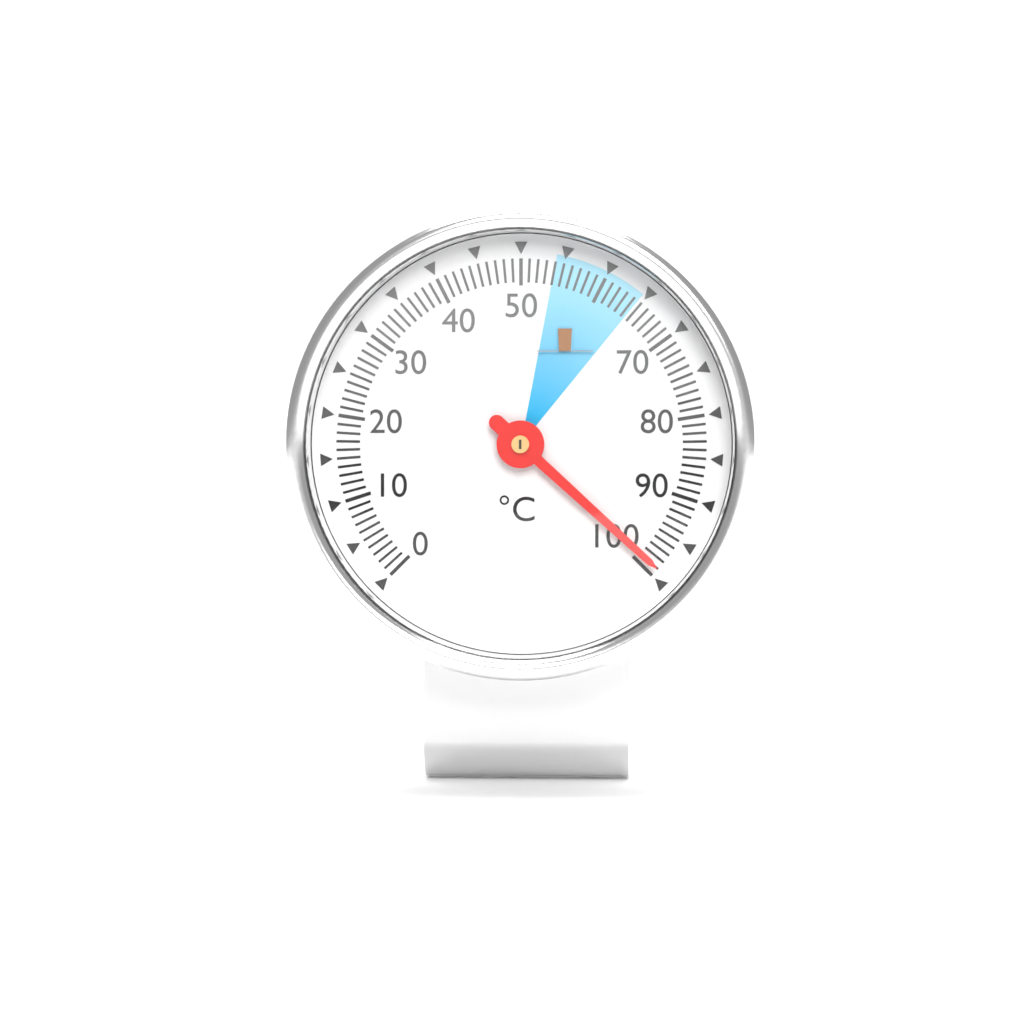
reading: 99 °C
